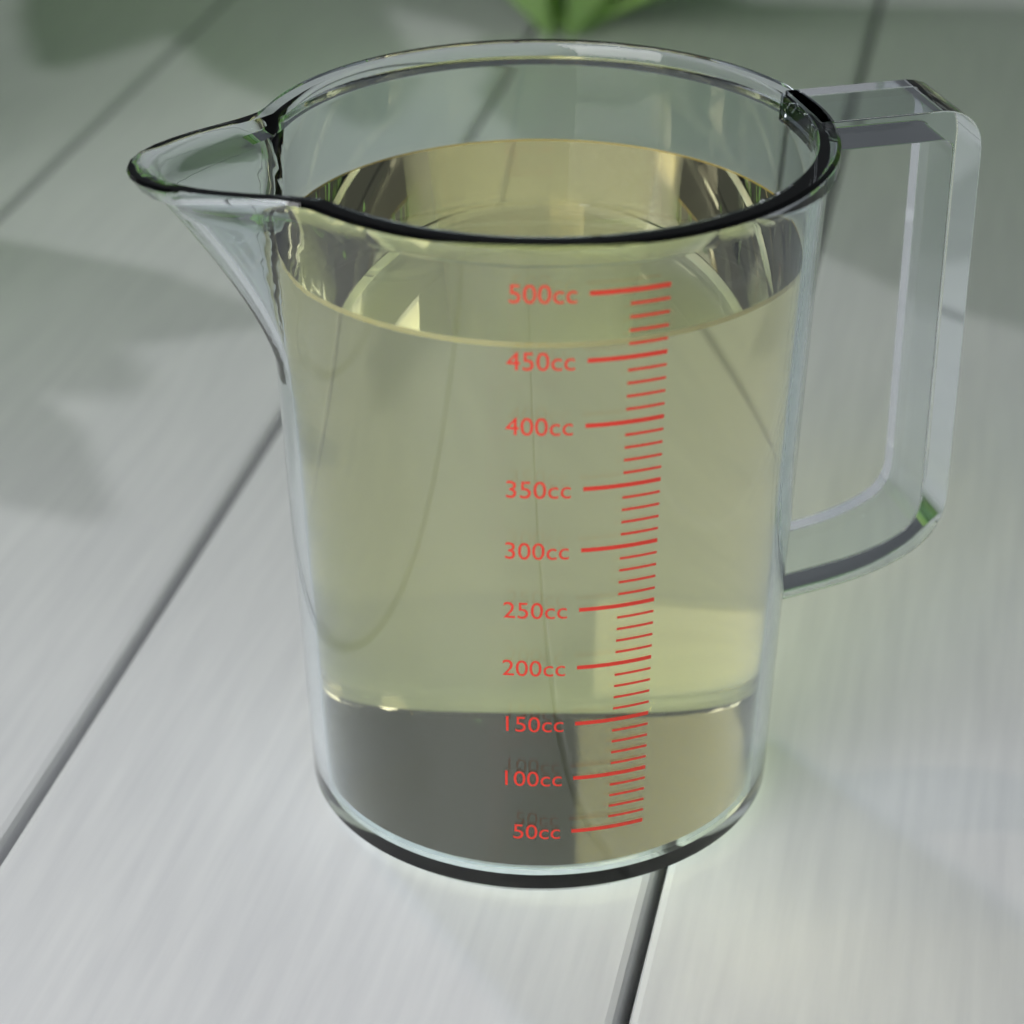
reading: 460 cc
